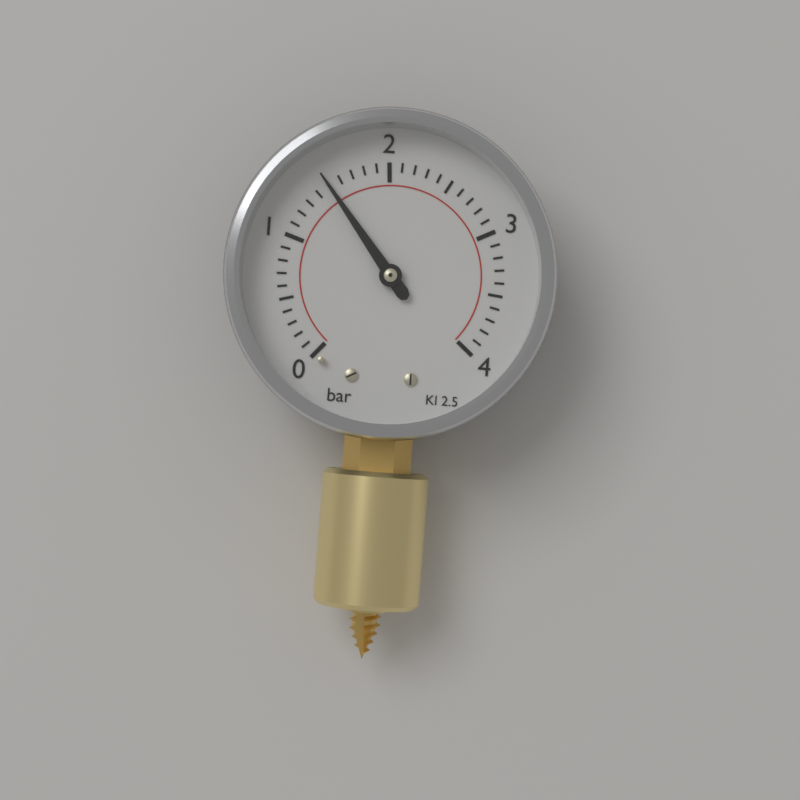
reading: 1.5 bar
